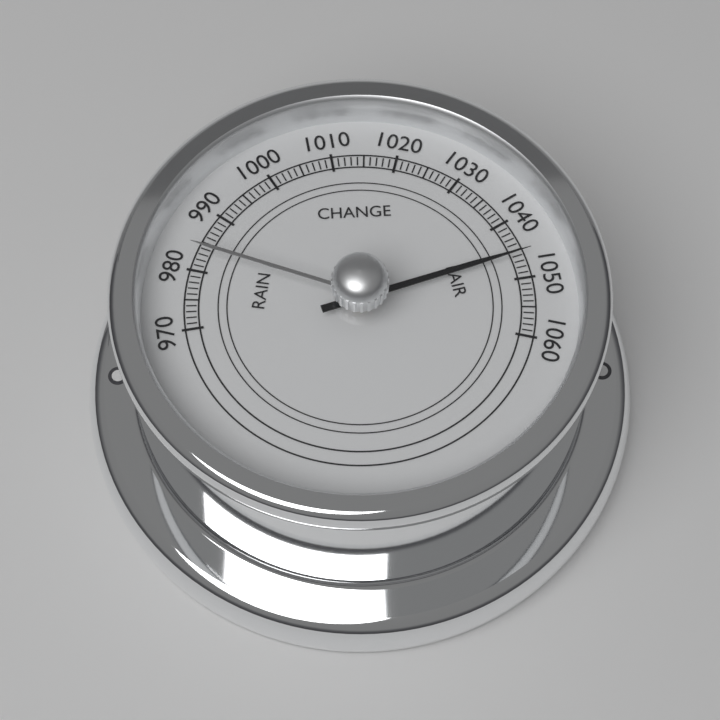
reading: 1046 (no unit)
